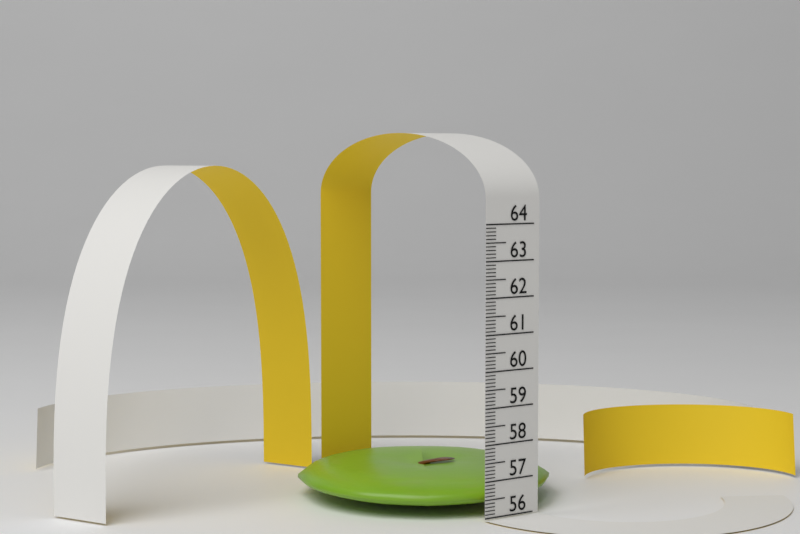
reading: 57.0 (no unit)
